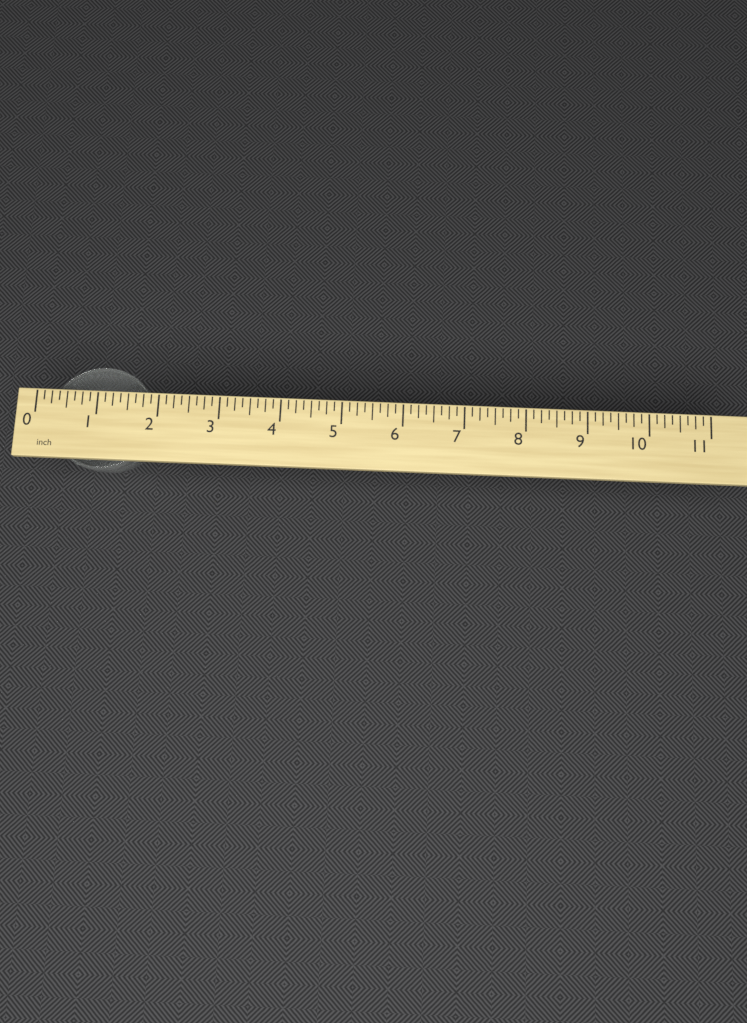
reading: 2.125 inch
